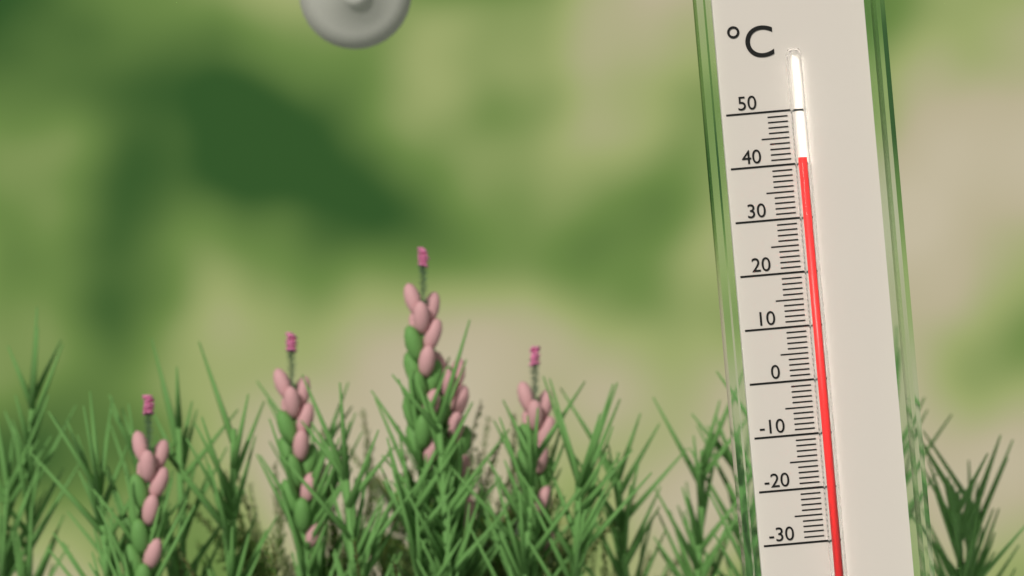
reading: 41 °C
